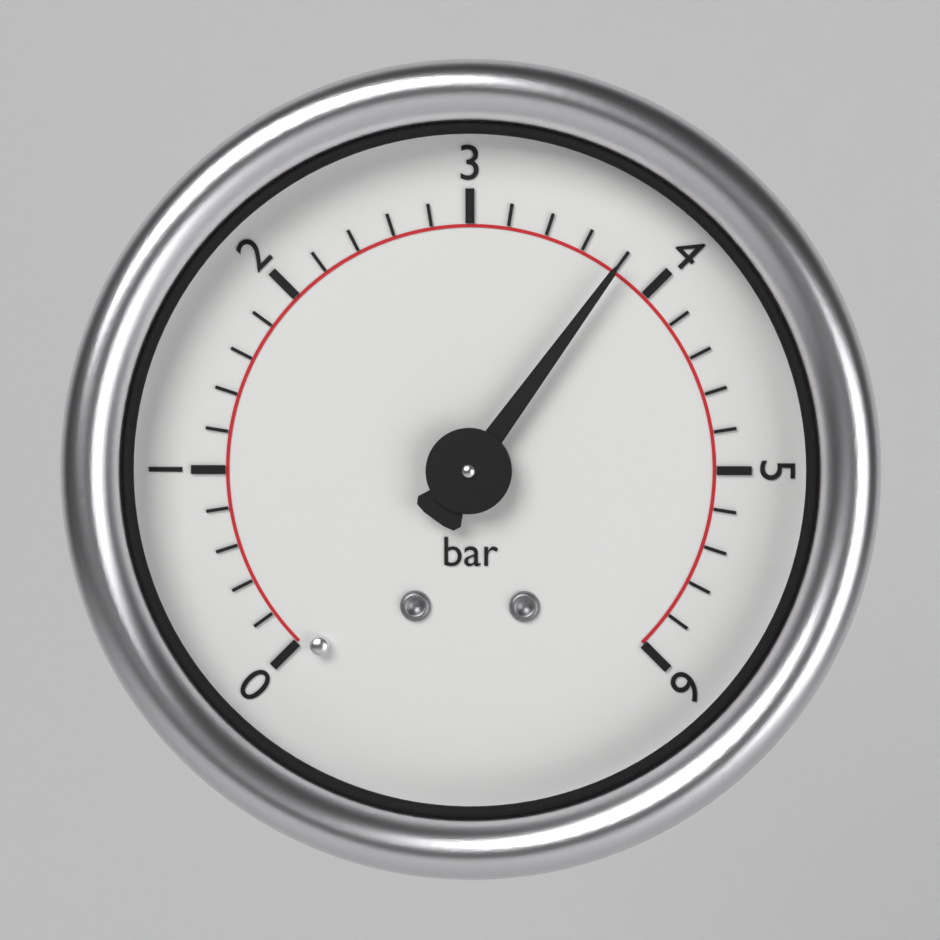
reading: 3.8 bar
